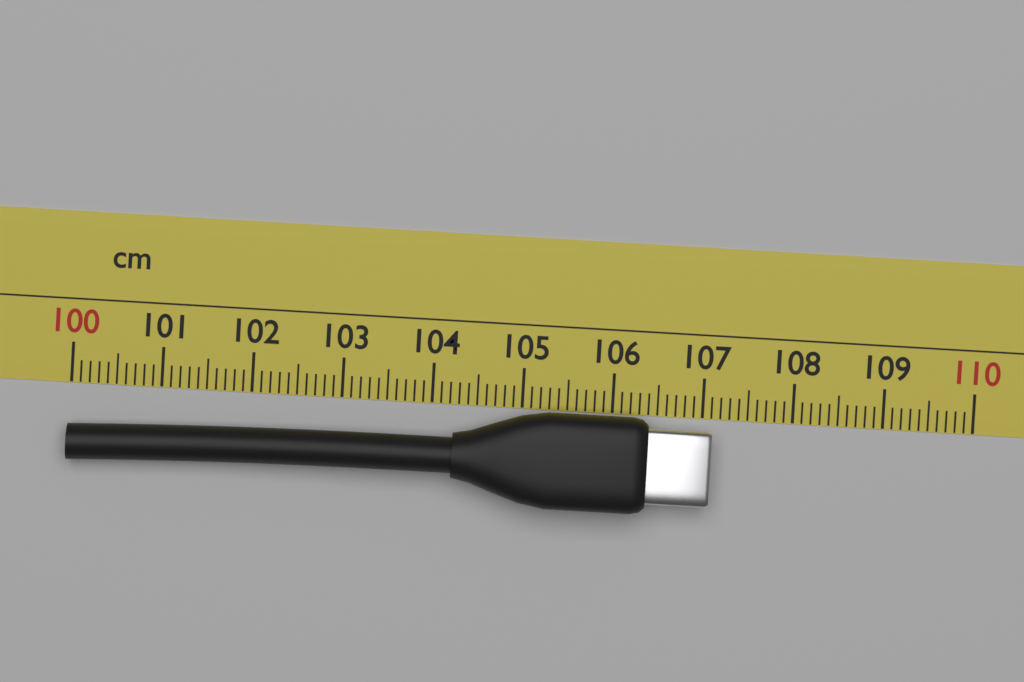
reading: 107.1 cm
